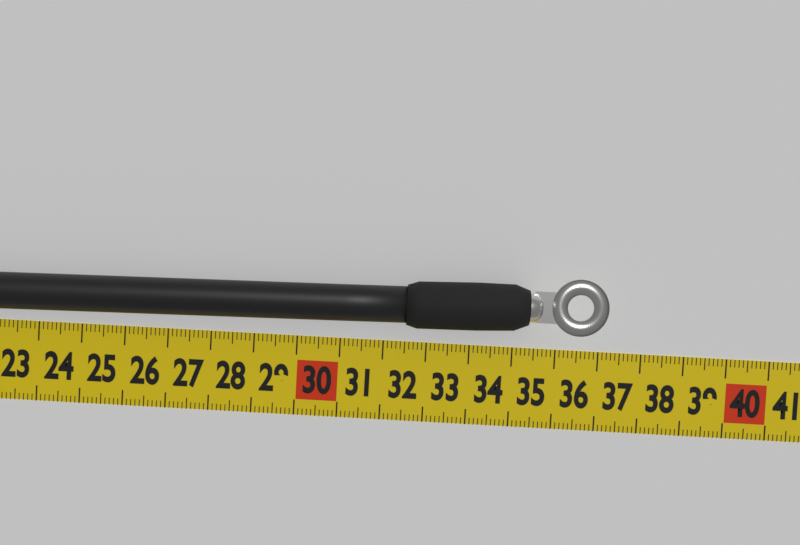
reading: 37.1 cm
